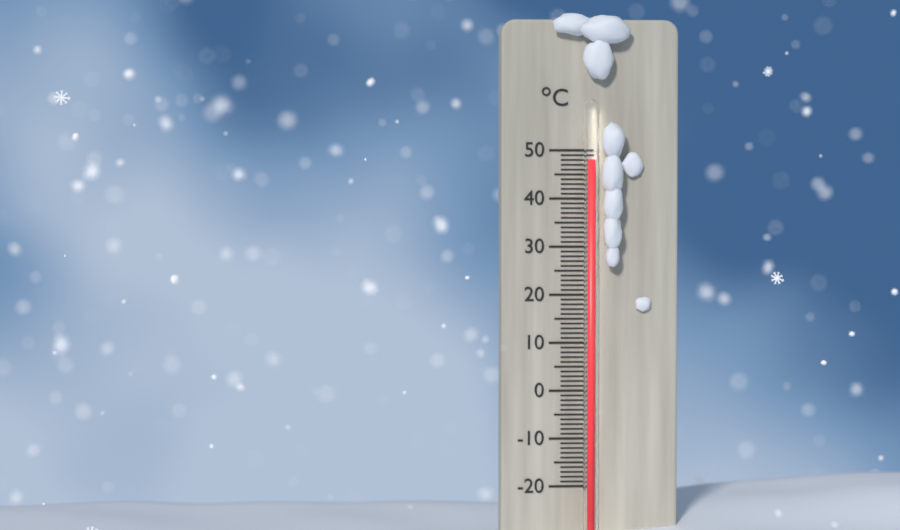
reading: 48 °C
